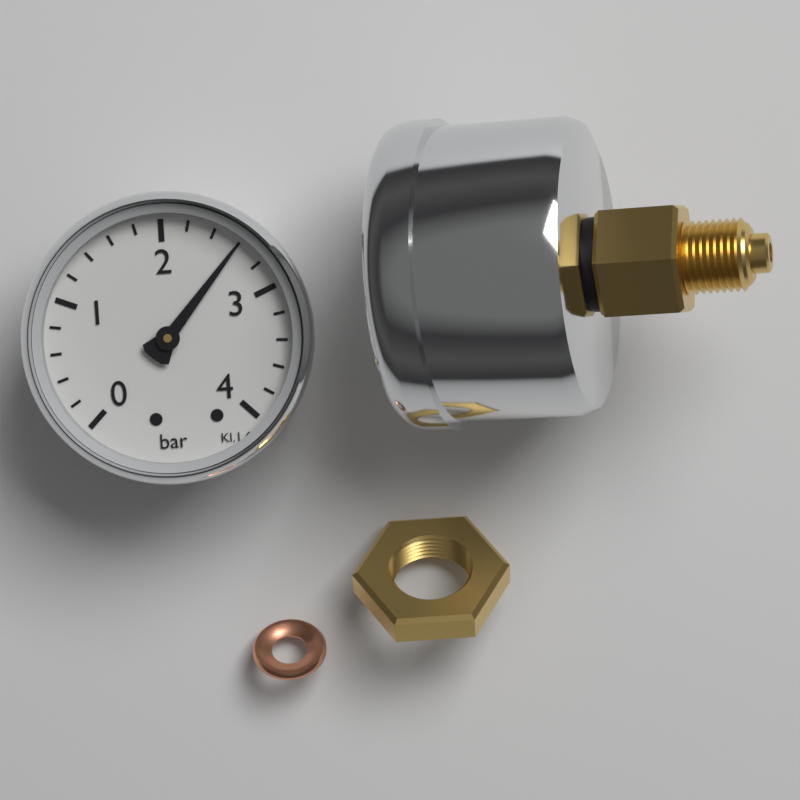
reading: 2.6 bar
